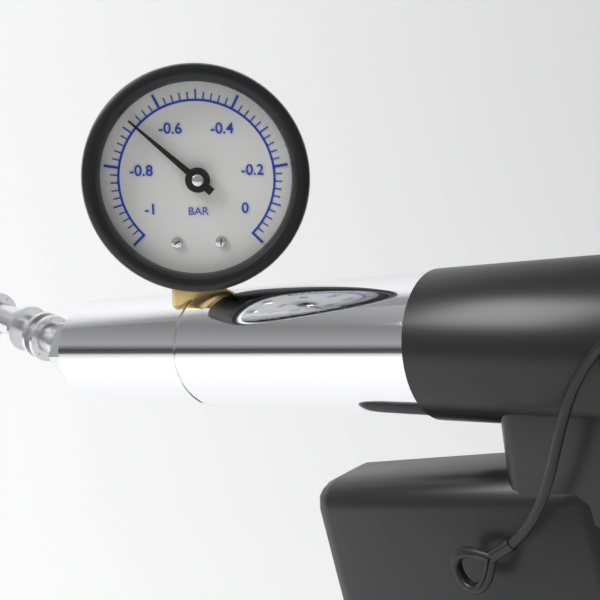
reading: -0.68 bar
